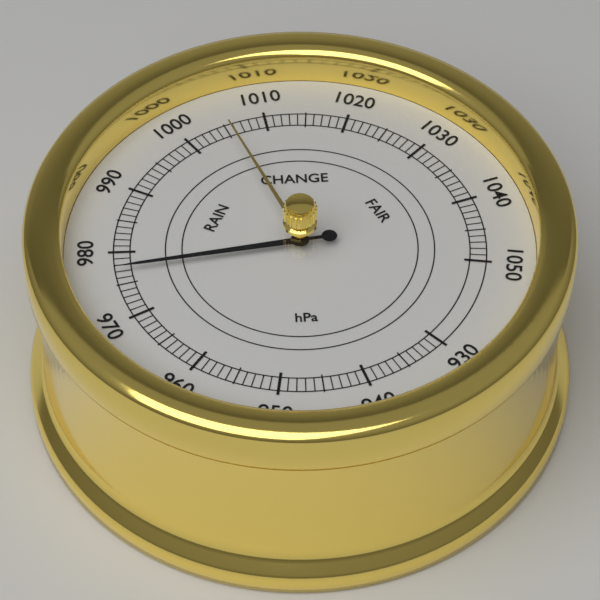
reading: 977 hPa
